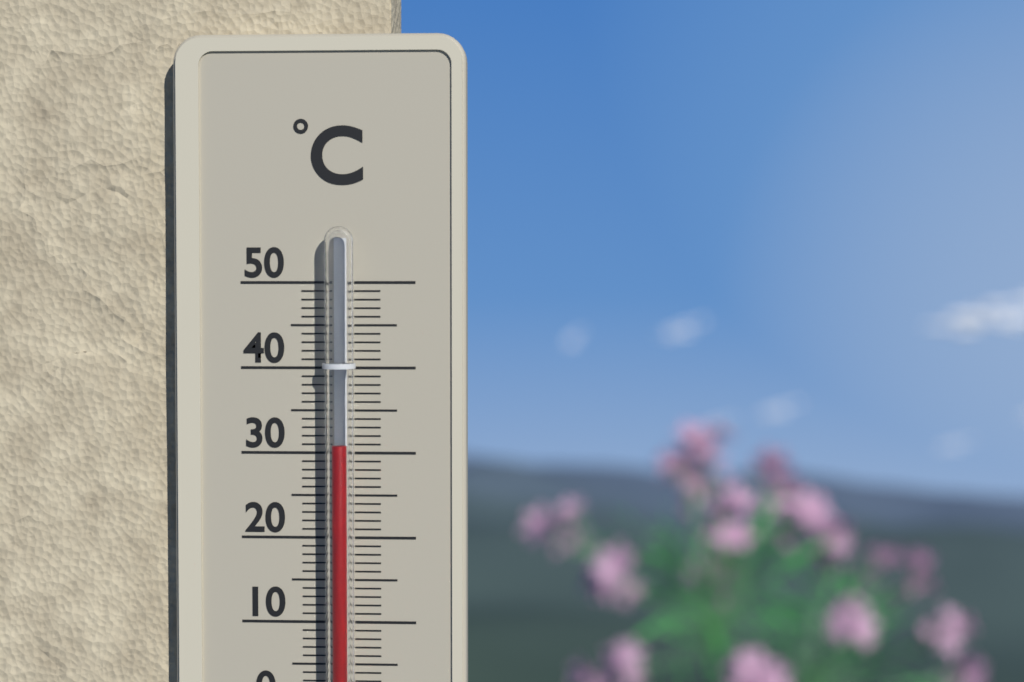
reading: 31 °C
